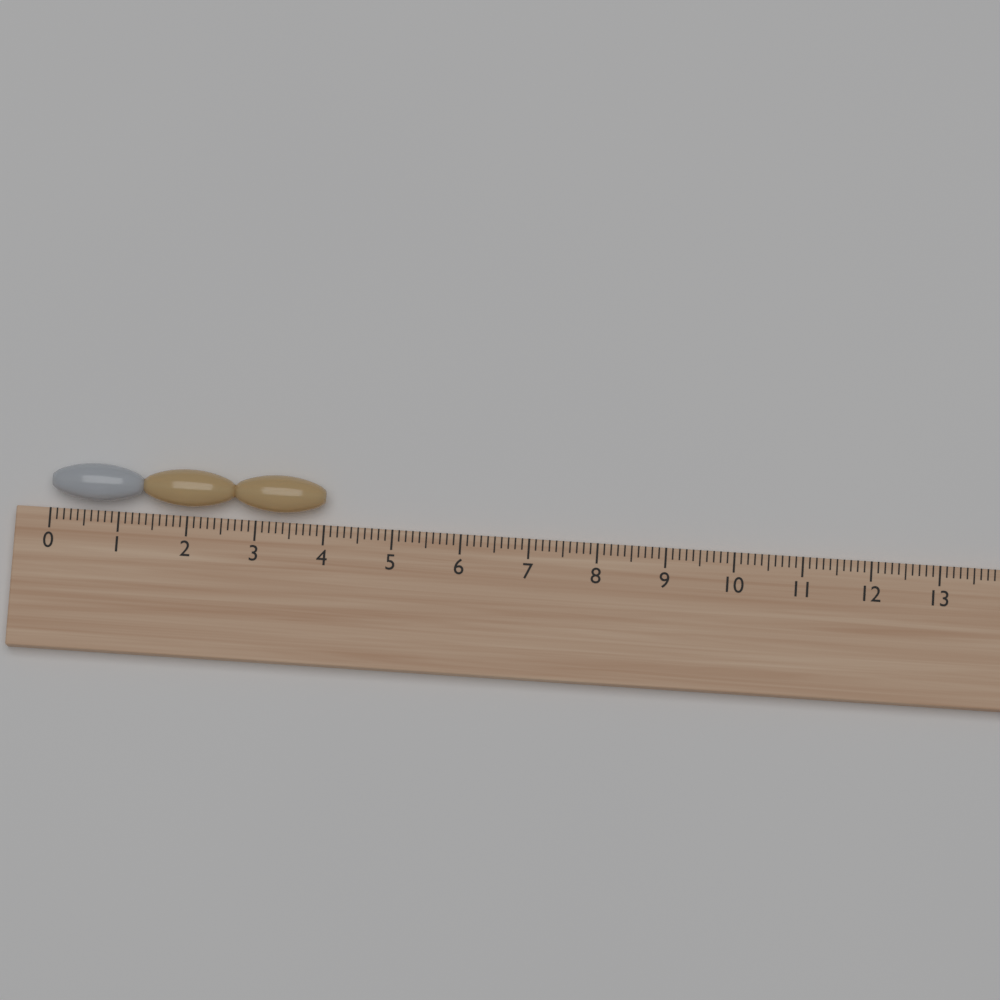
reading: 4.0 (no unit)
